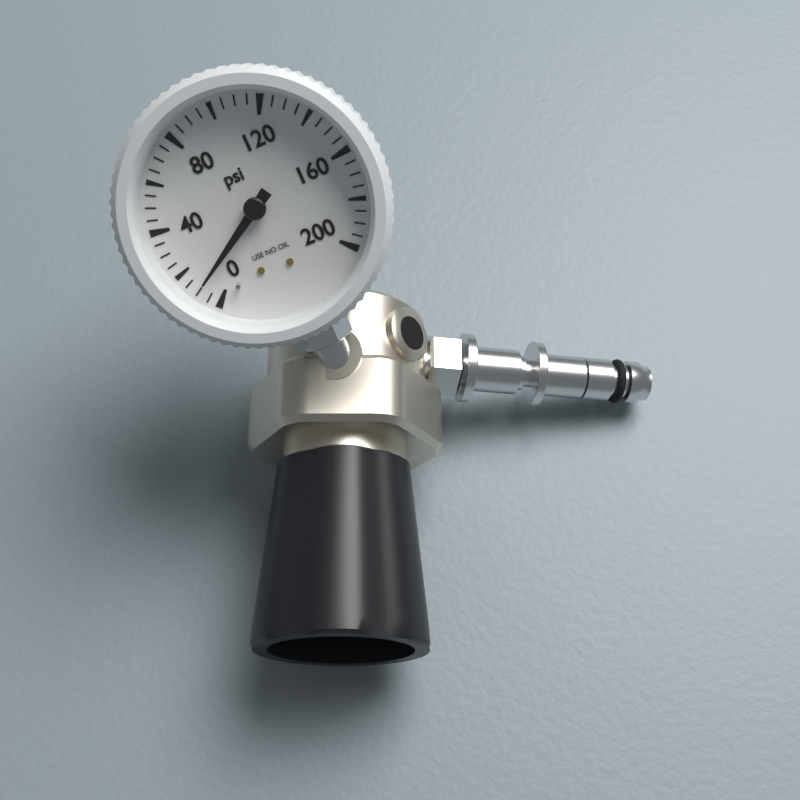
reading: 10 psi
